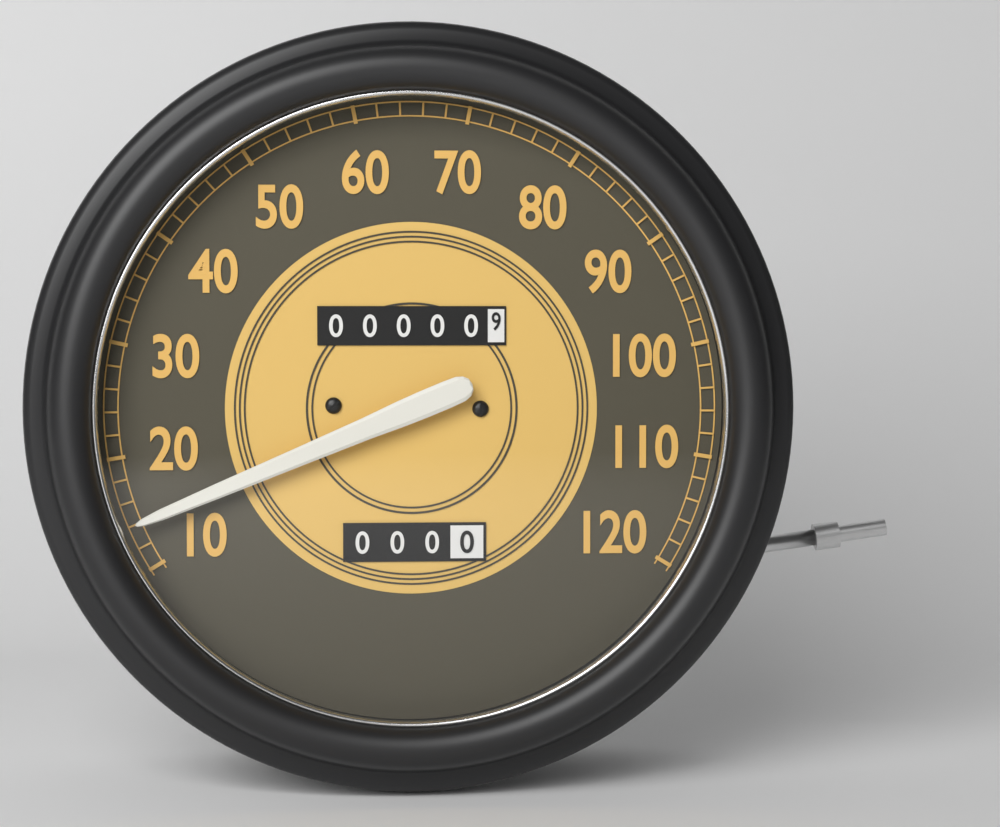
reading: 14 (no unit)
